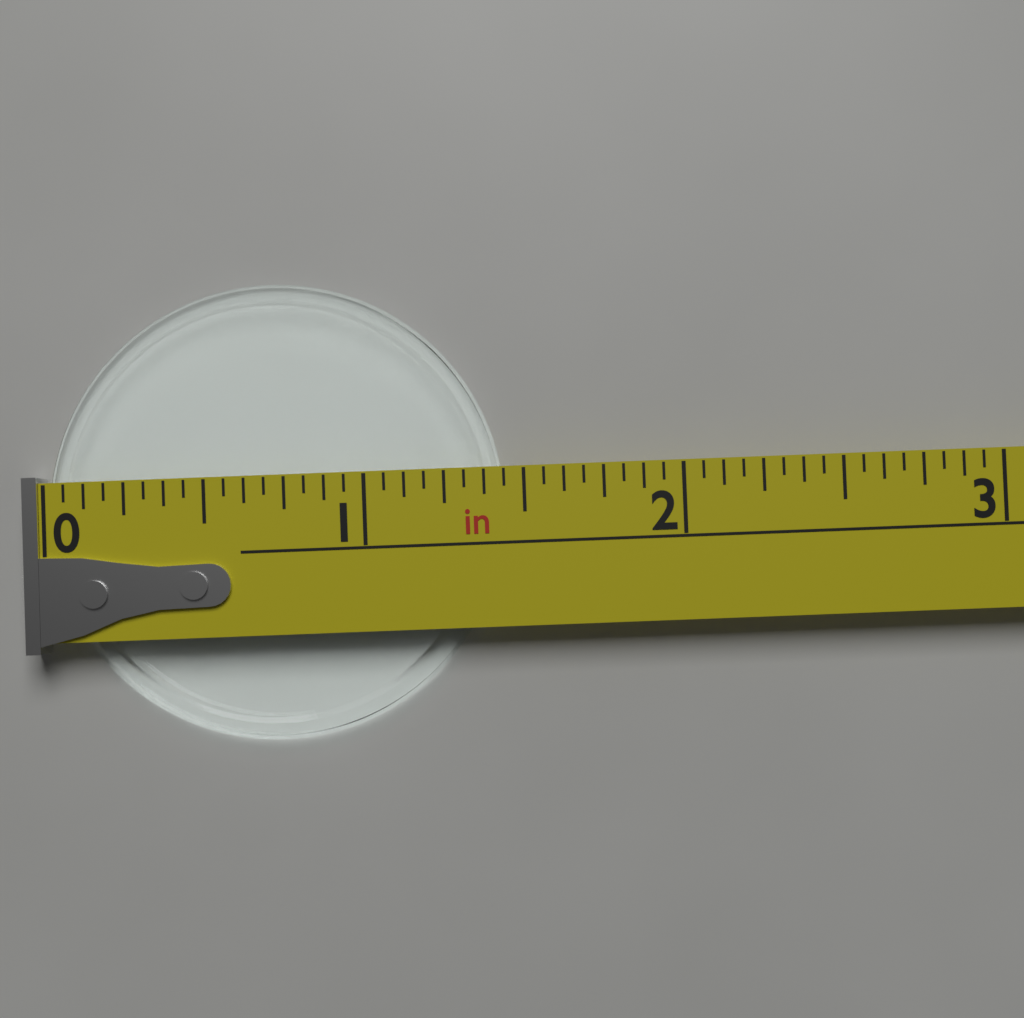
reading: 1.4375 in
